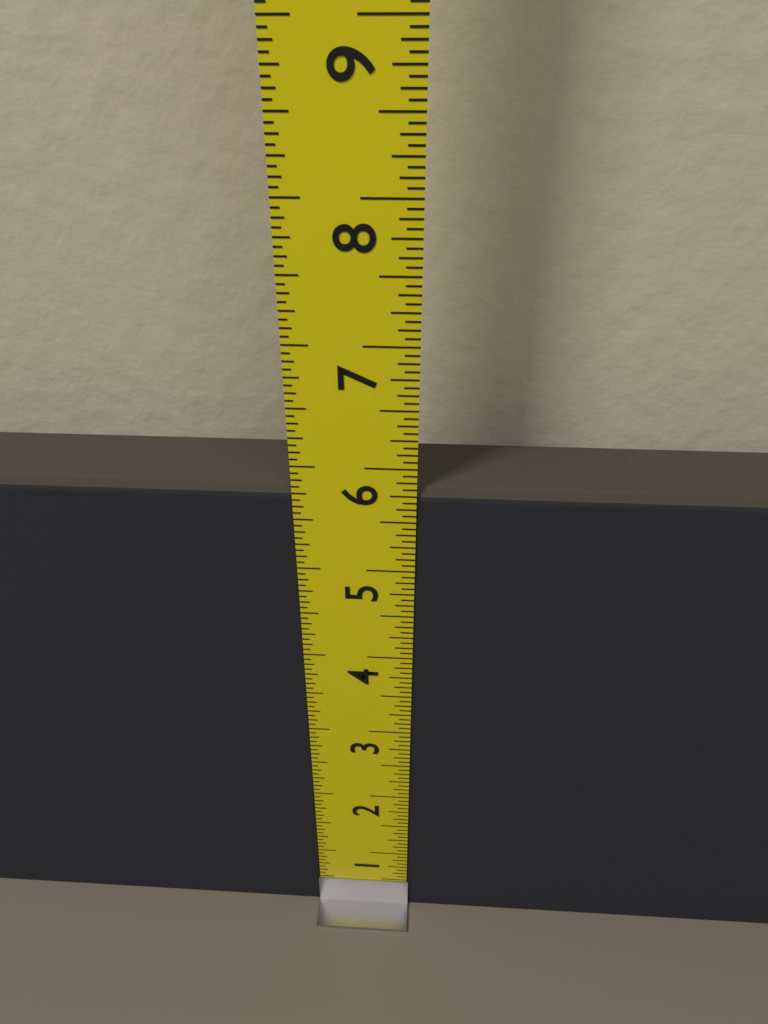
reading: 5.8125 in
